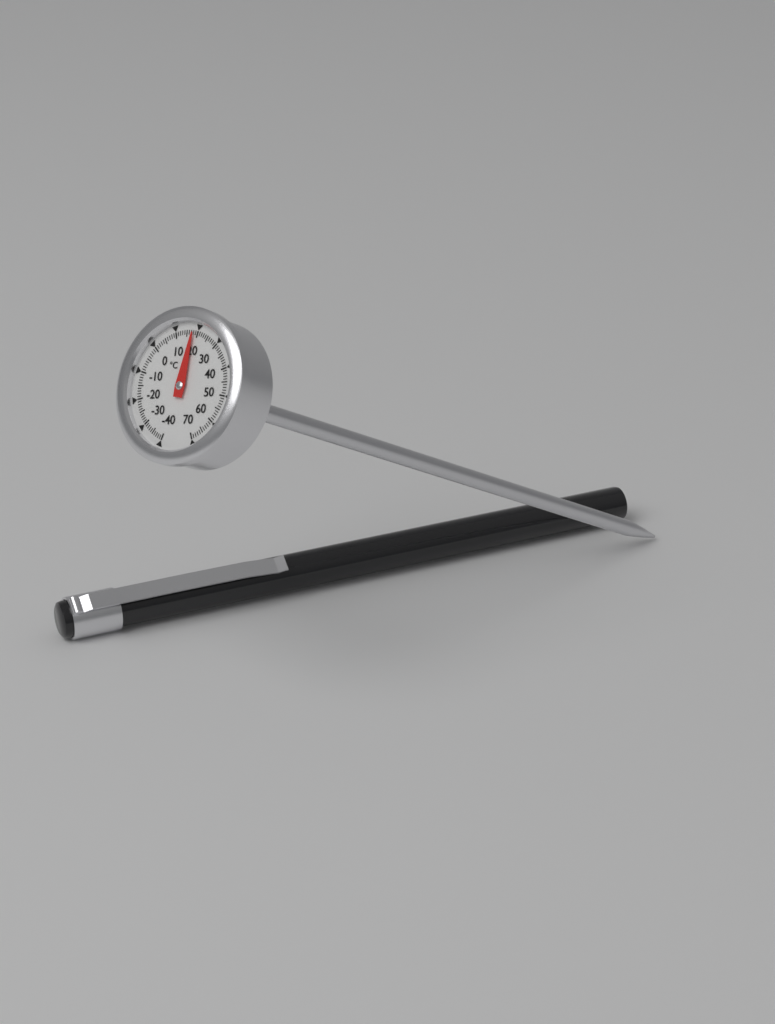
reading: 18 °C
